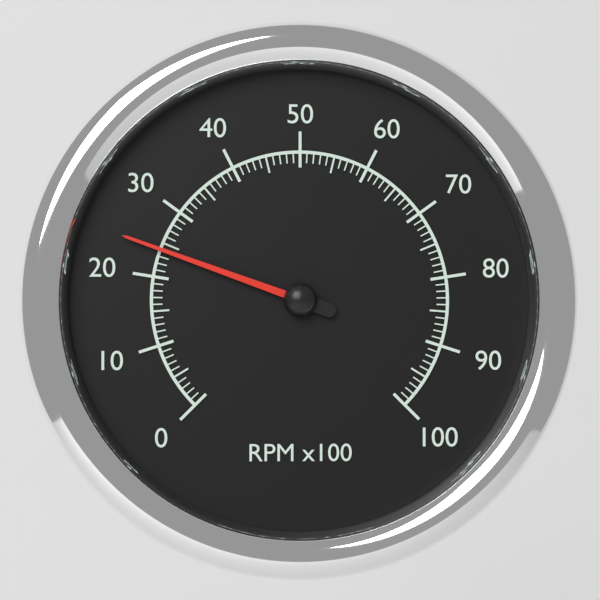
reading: 24 RPM x100
